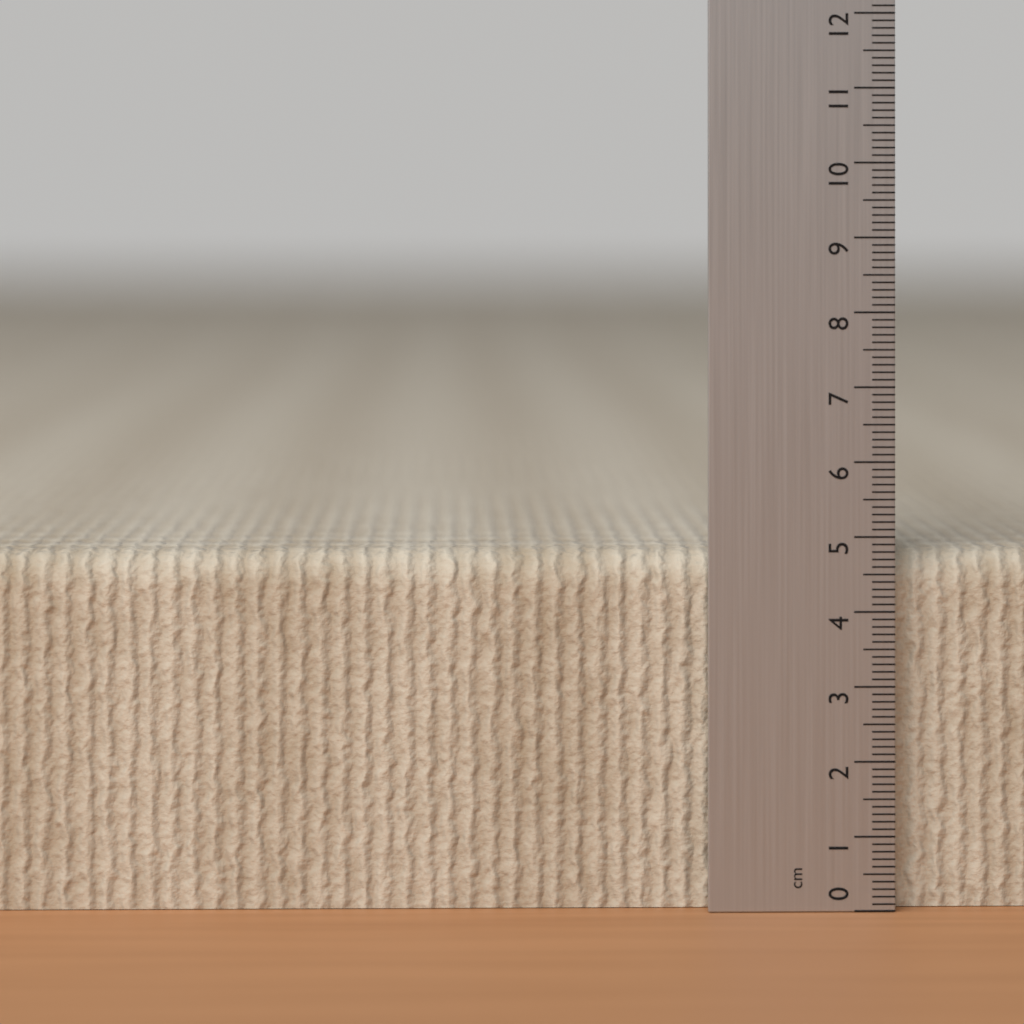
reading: 4.8 cm
